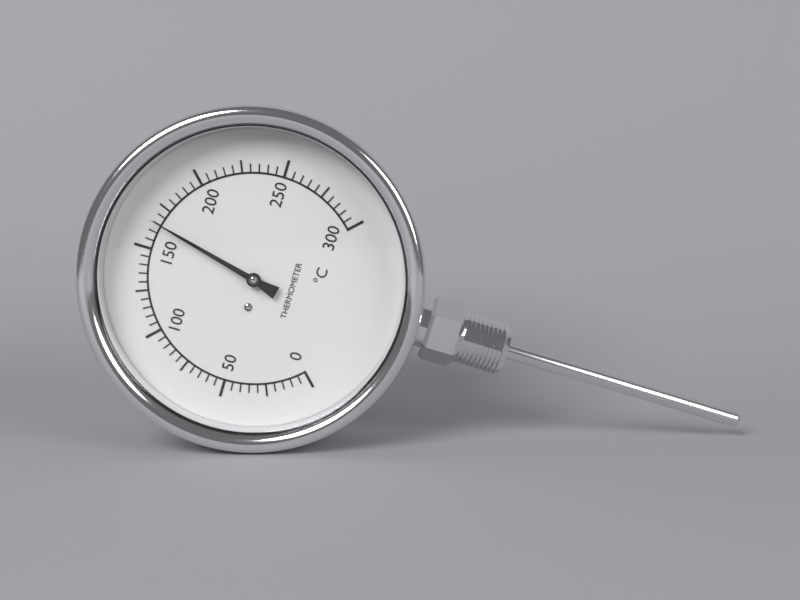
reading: 165 °C
